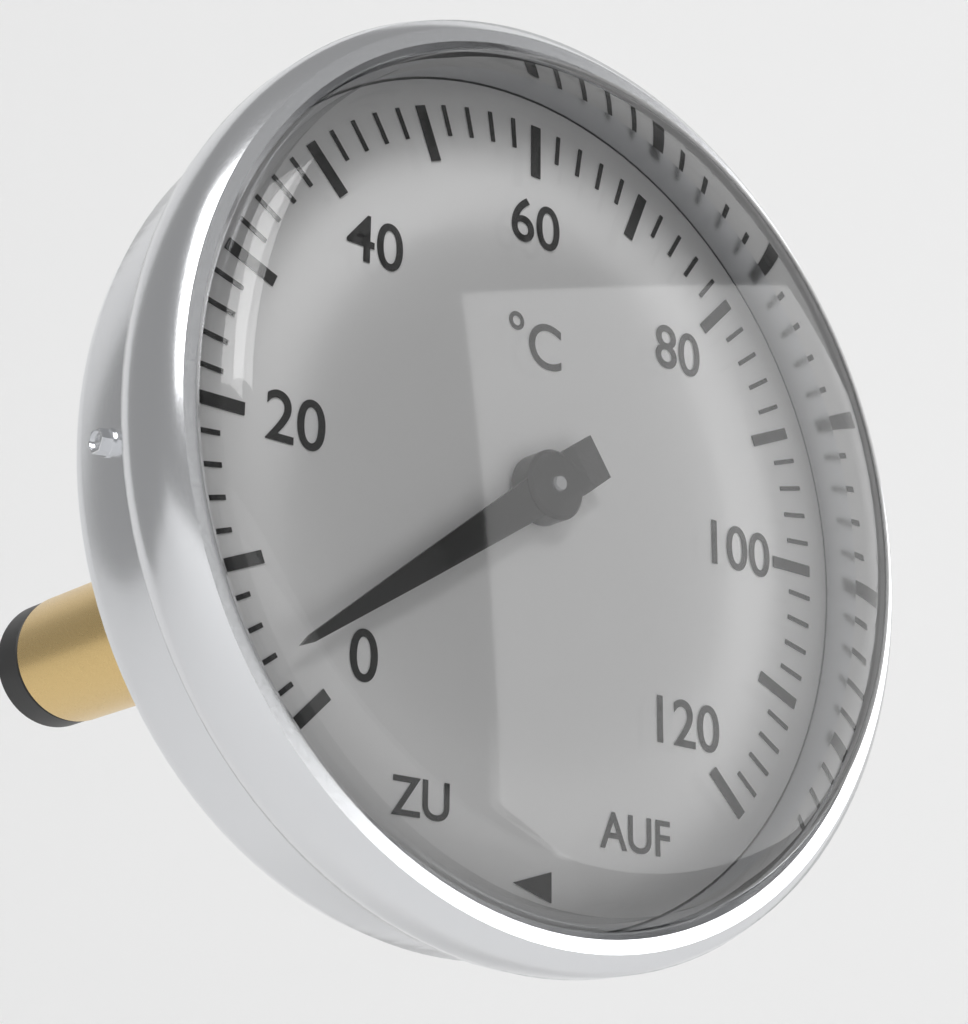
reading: 4 °C
